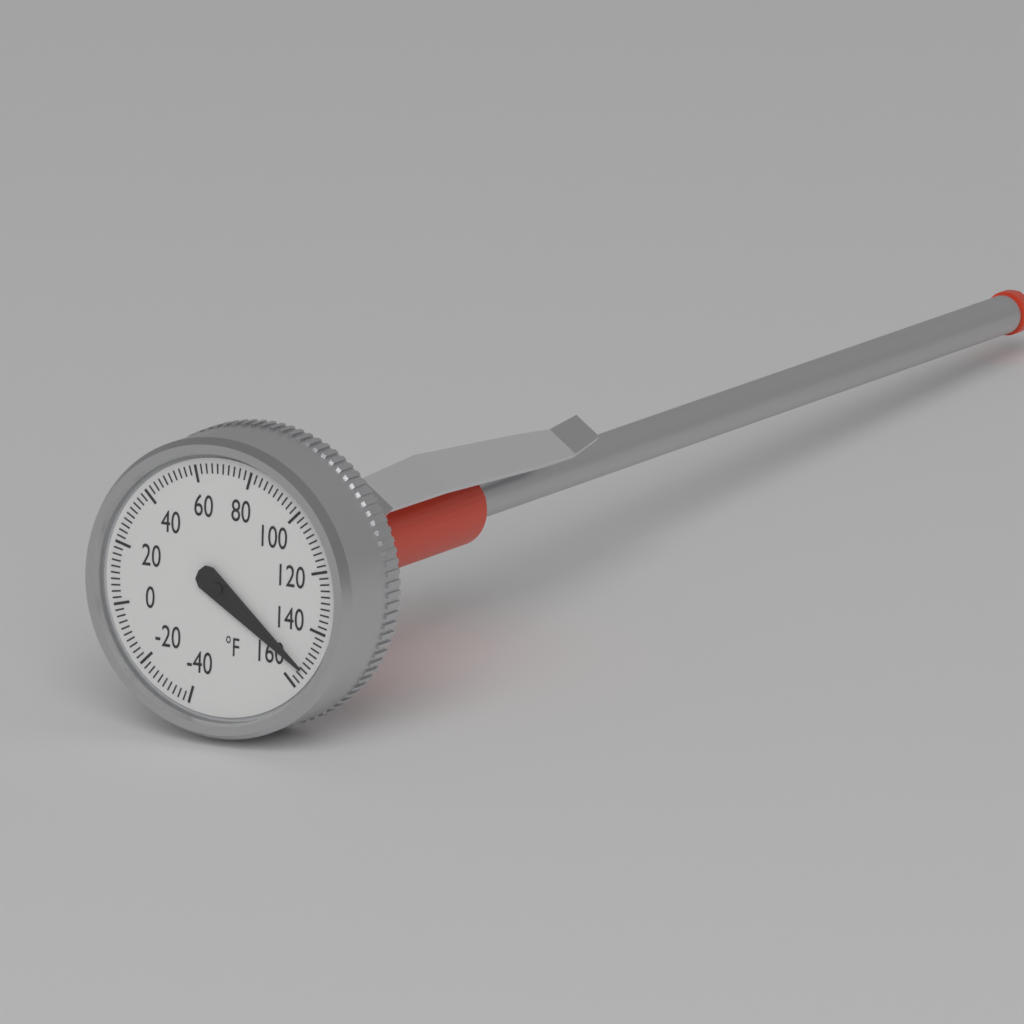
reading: 154 °F
